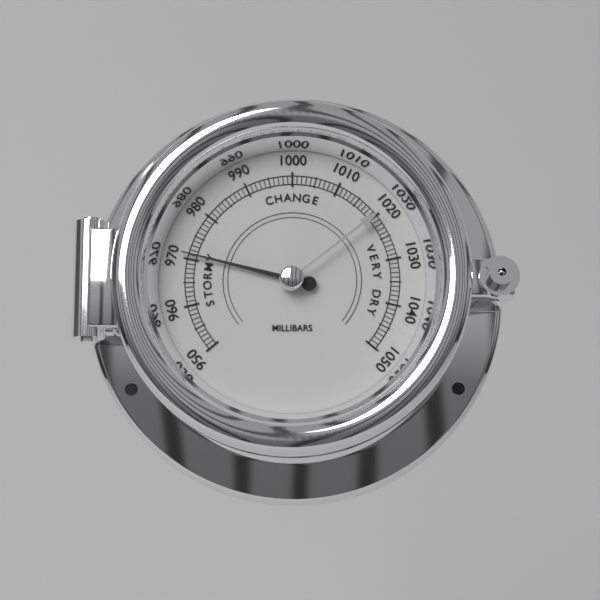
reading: 971 mbar
